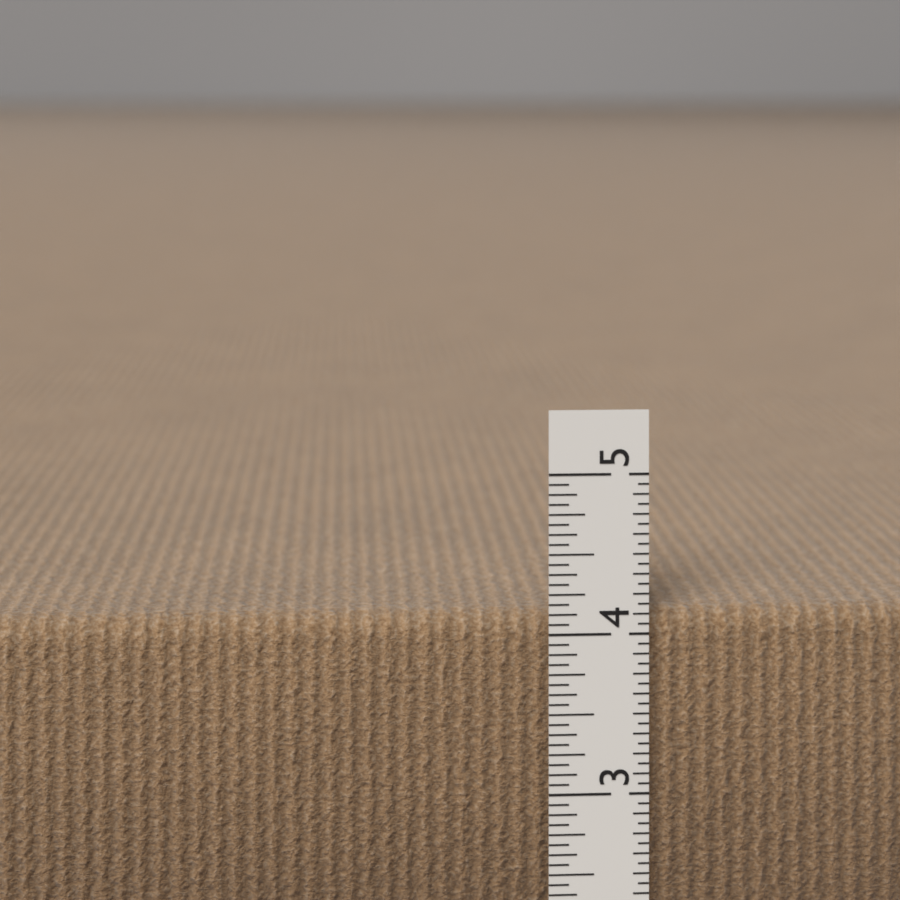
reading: 4.1250 in
